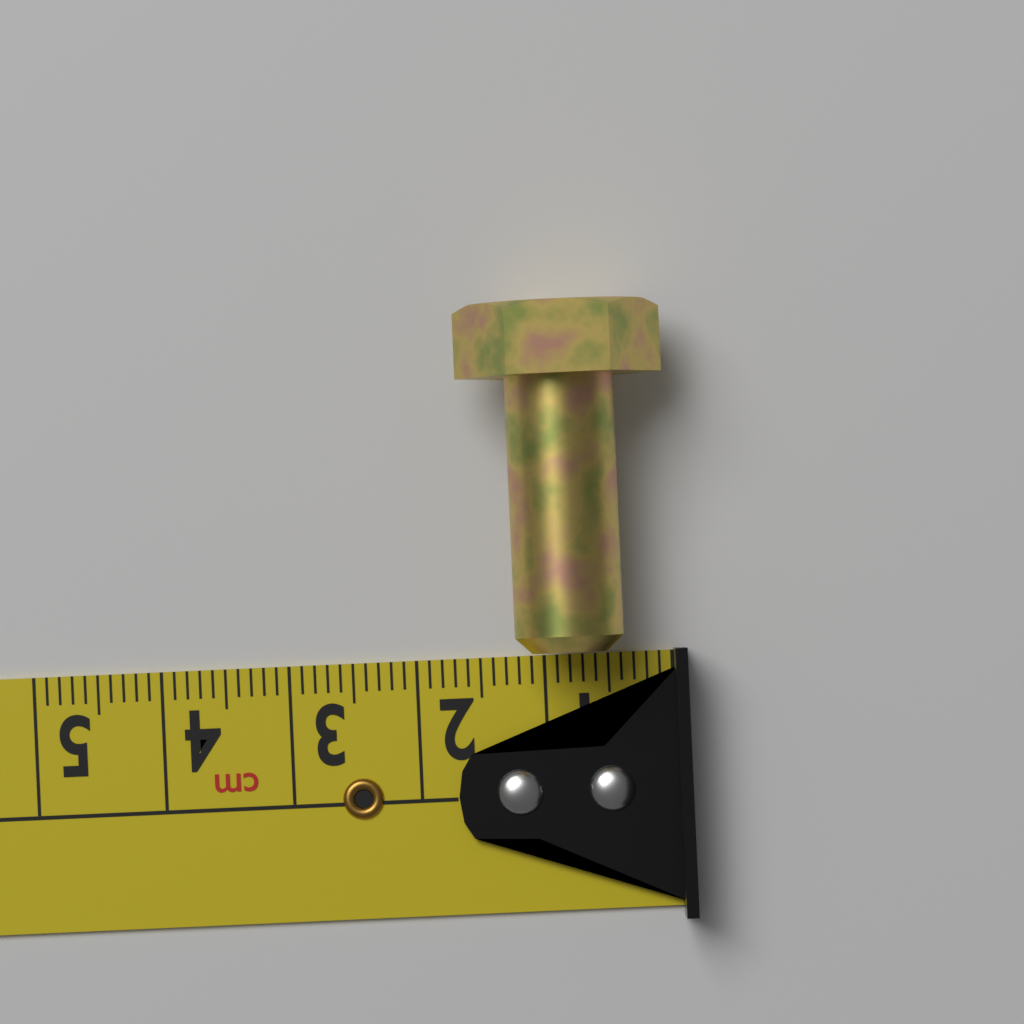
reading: 1.6 cm
